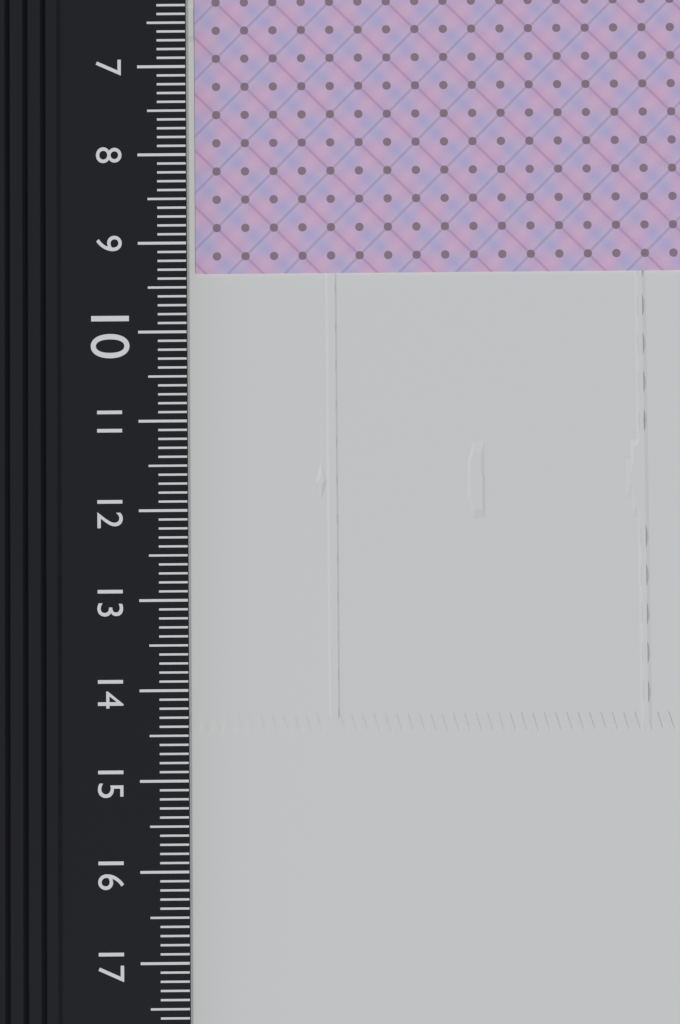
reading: 9.3 cm
